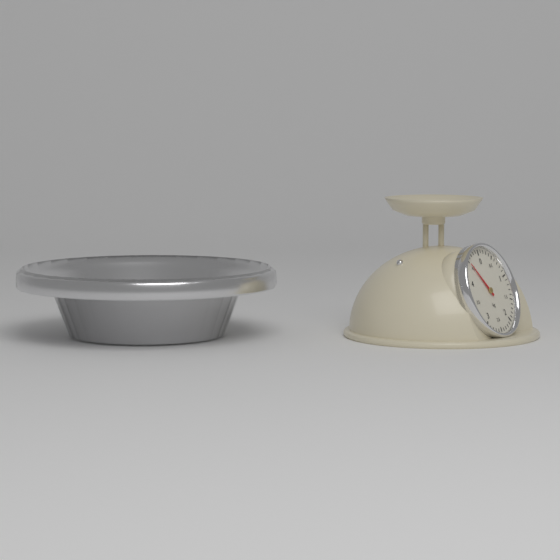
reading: 4.5 kg
